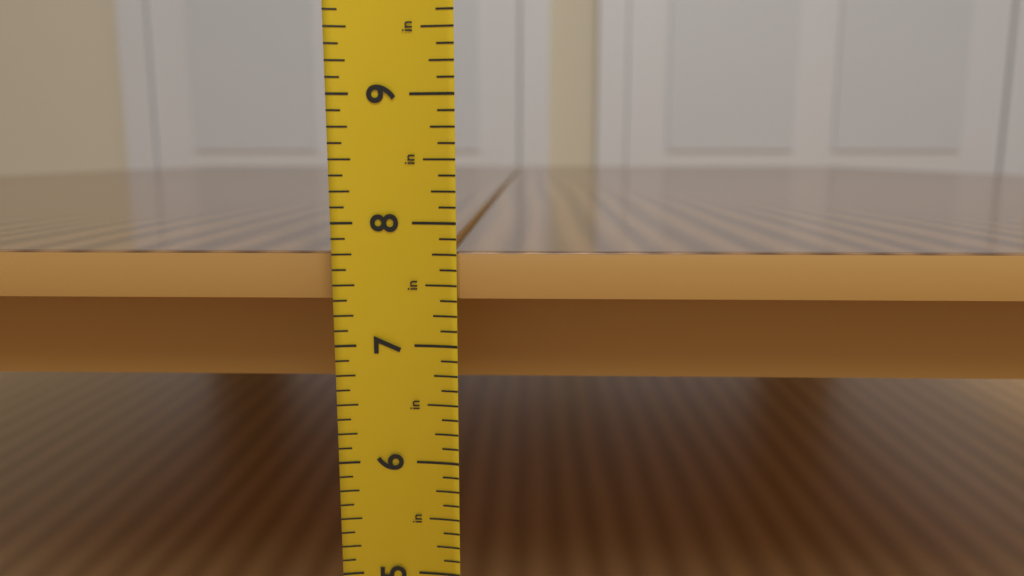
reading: 7.750 in
